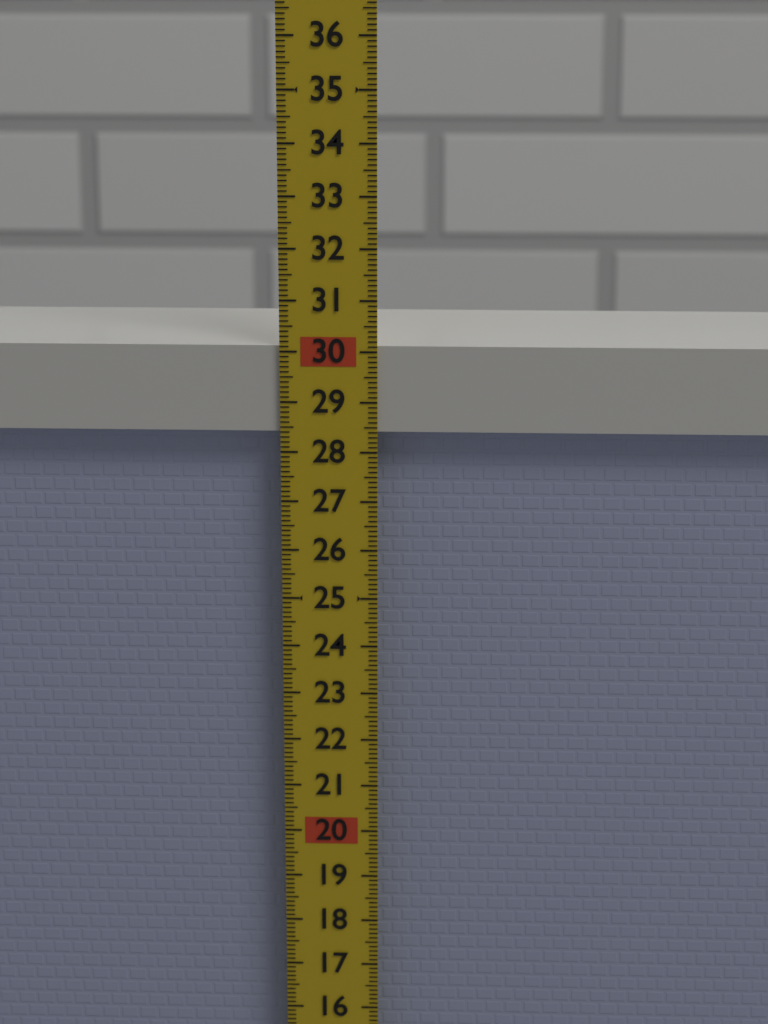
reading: 30.1 (no unit)
